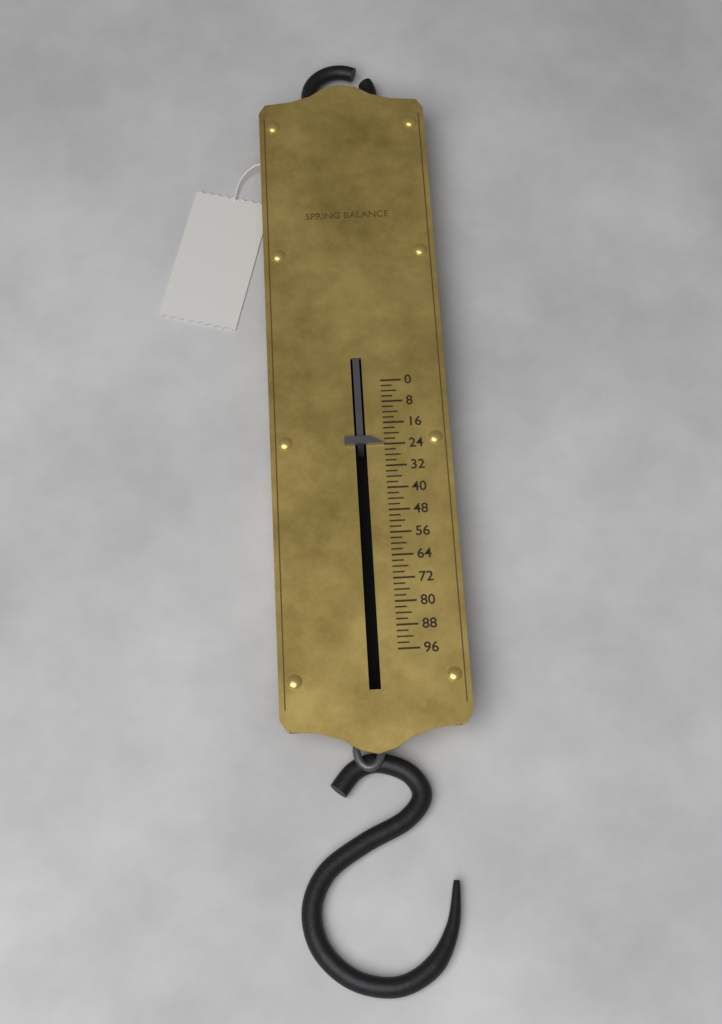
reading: 24 (no unit)
